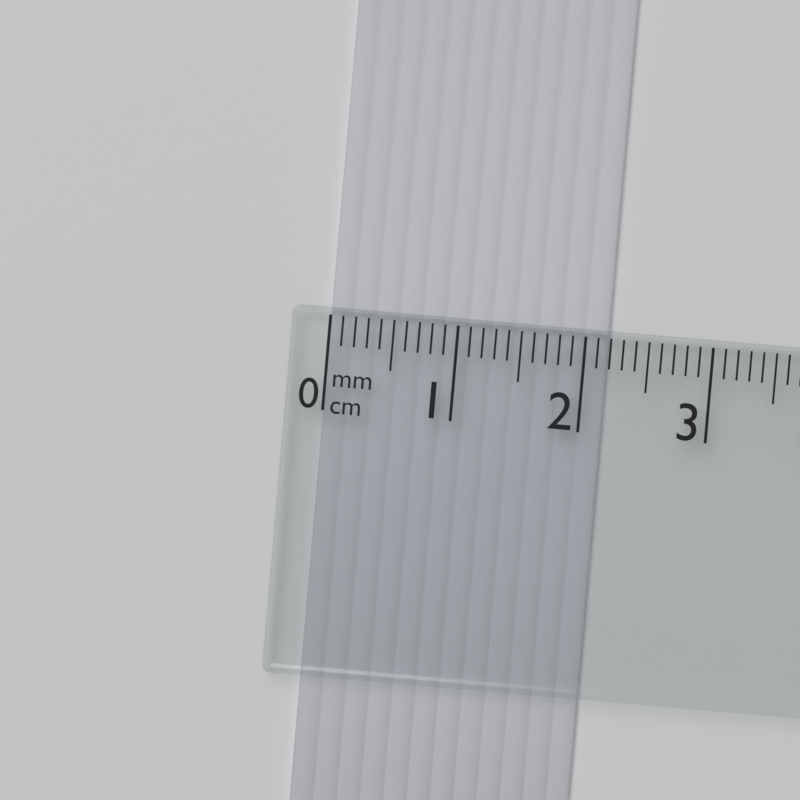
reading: 2.2 cm
